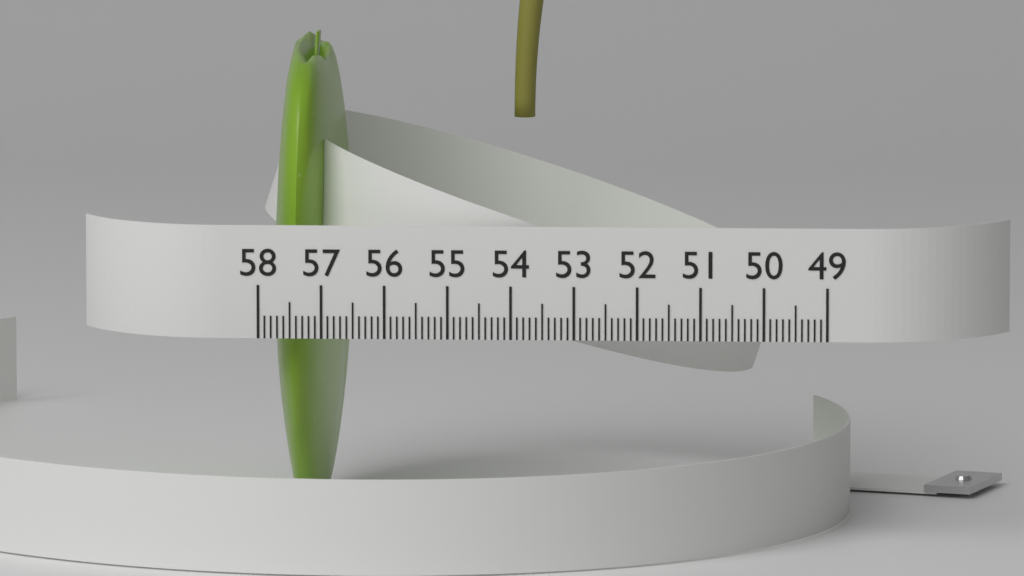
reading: 56.9 (no unit)
